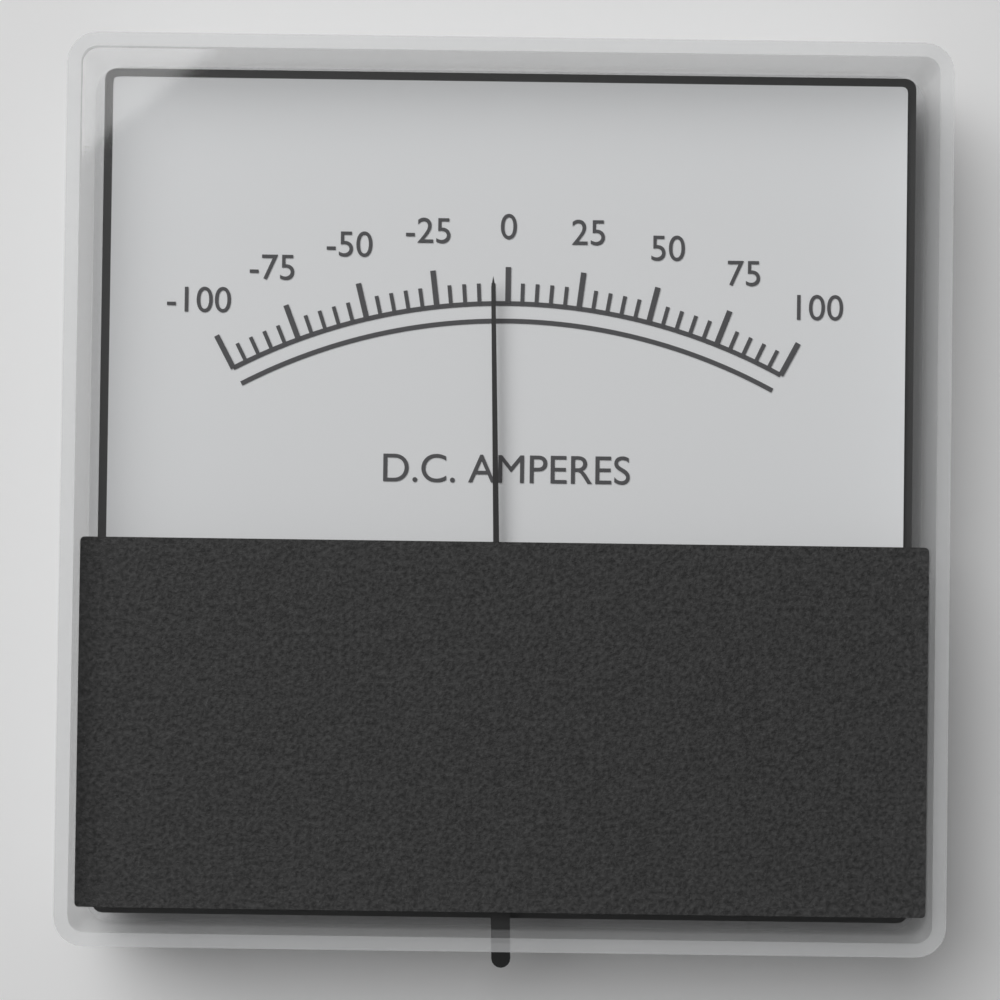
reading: -5 A
